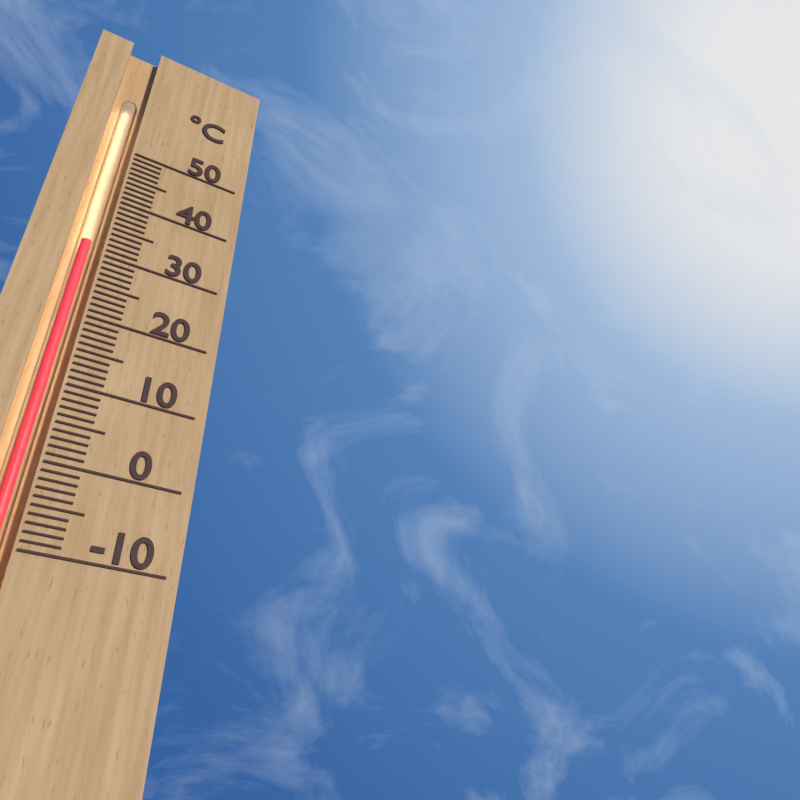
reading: 32 °C
